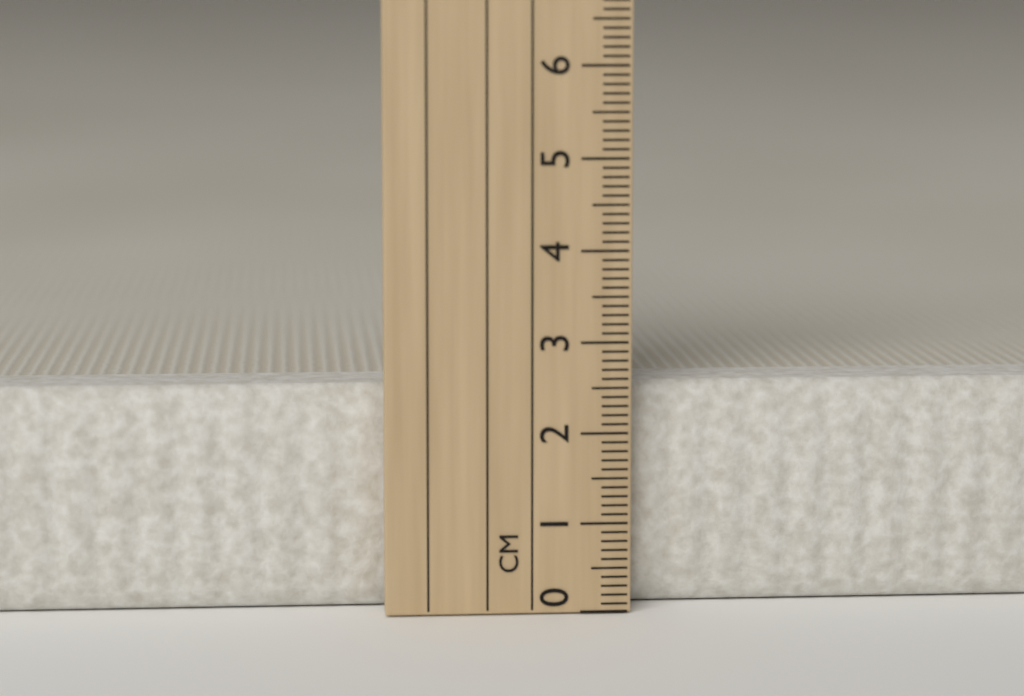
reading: 2.5 cm
